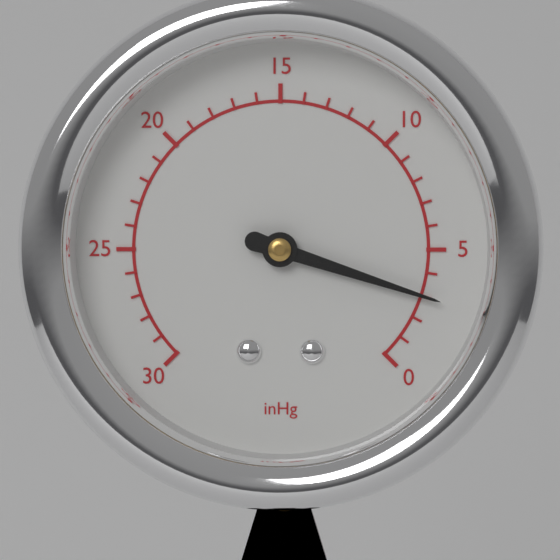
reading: 3 inHg
